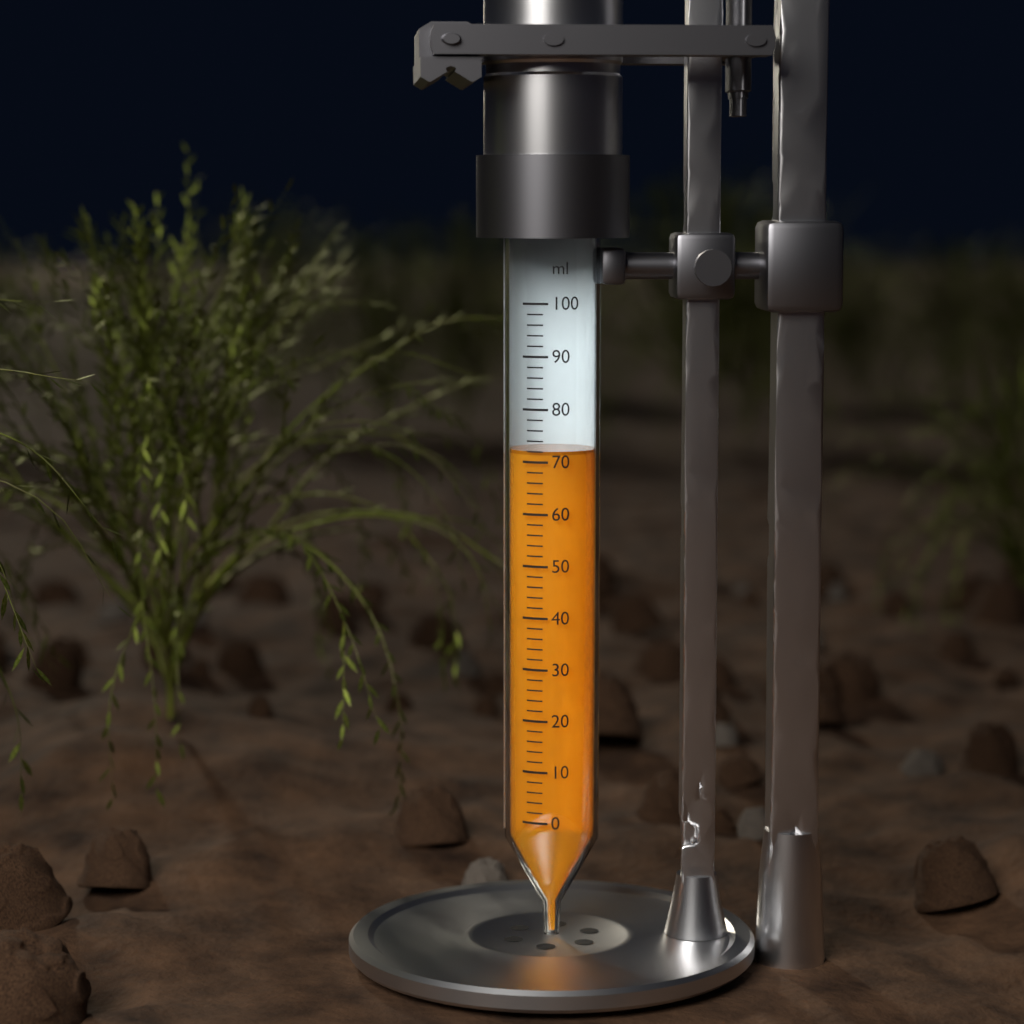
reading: 72 ml
